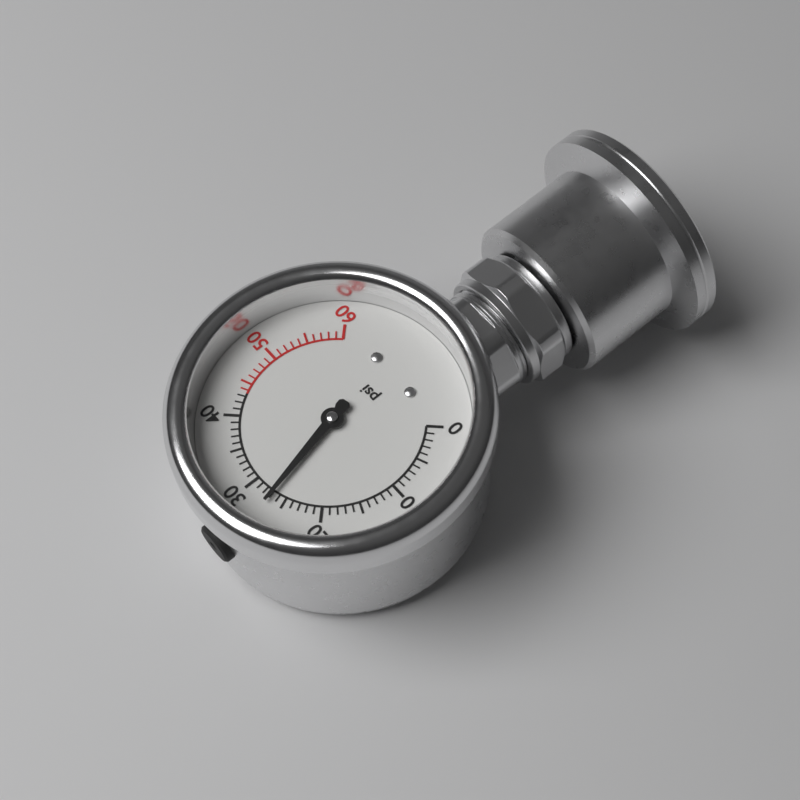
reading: 27 psi
